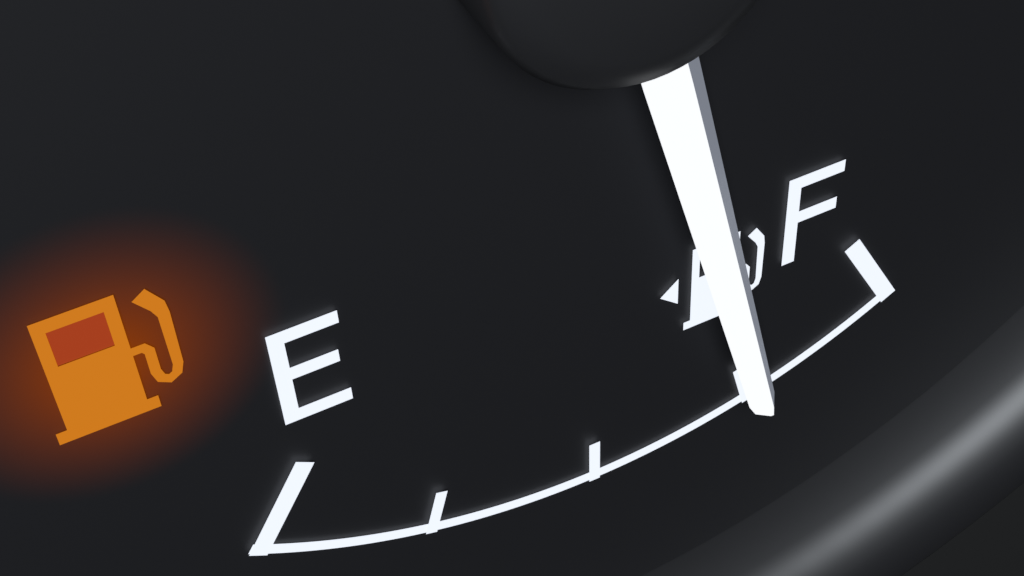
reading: 0.75 (no unit)
